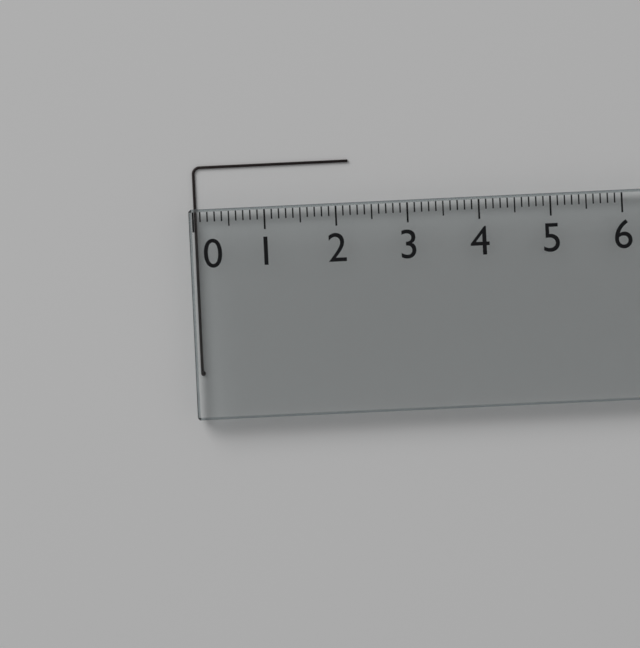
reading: 2.2 (no unit)
